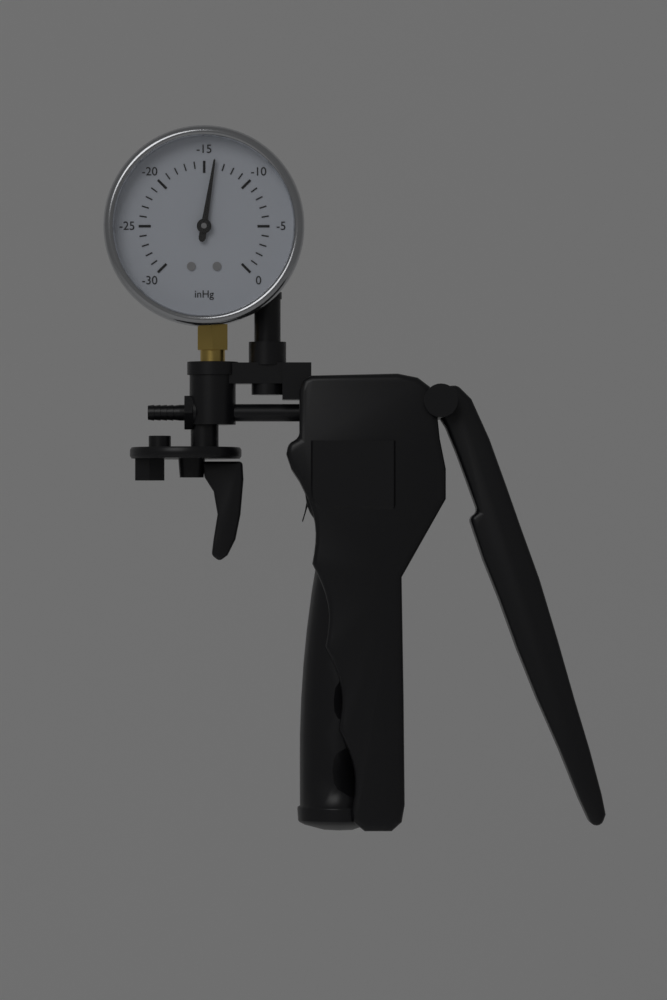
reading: -14 inHg
